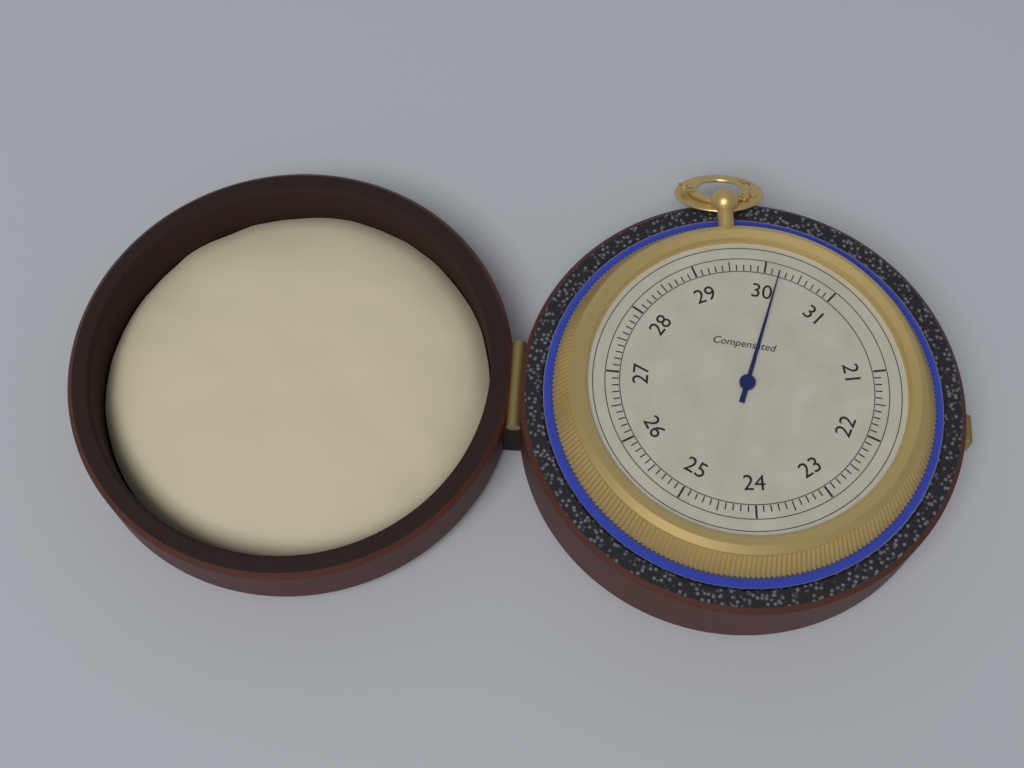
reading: 30.2 (no unit)
